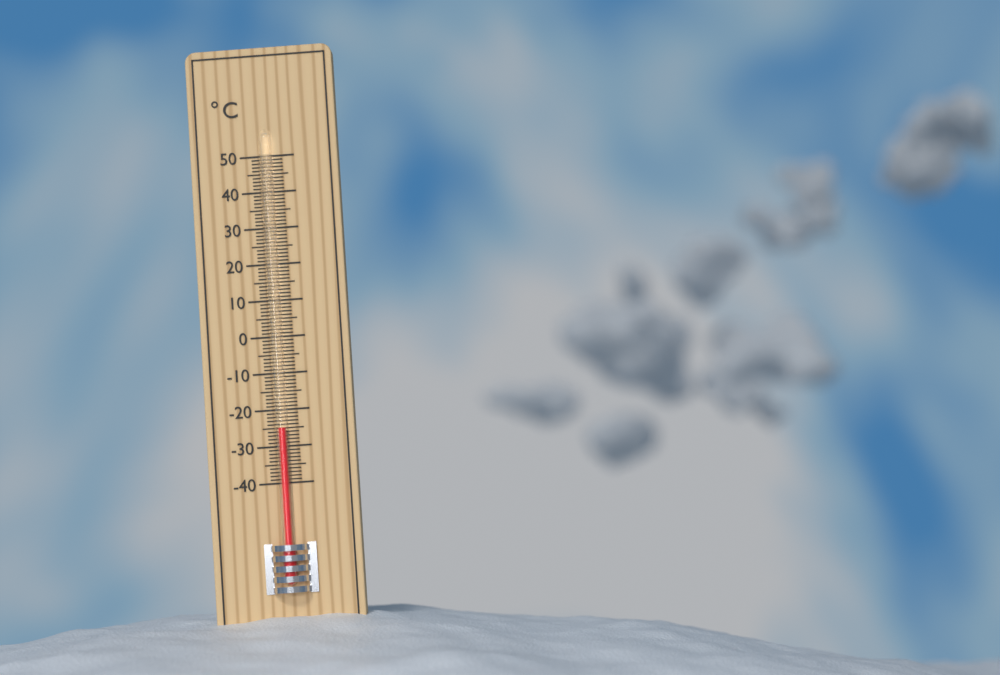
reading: -25 °C
